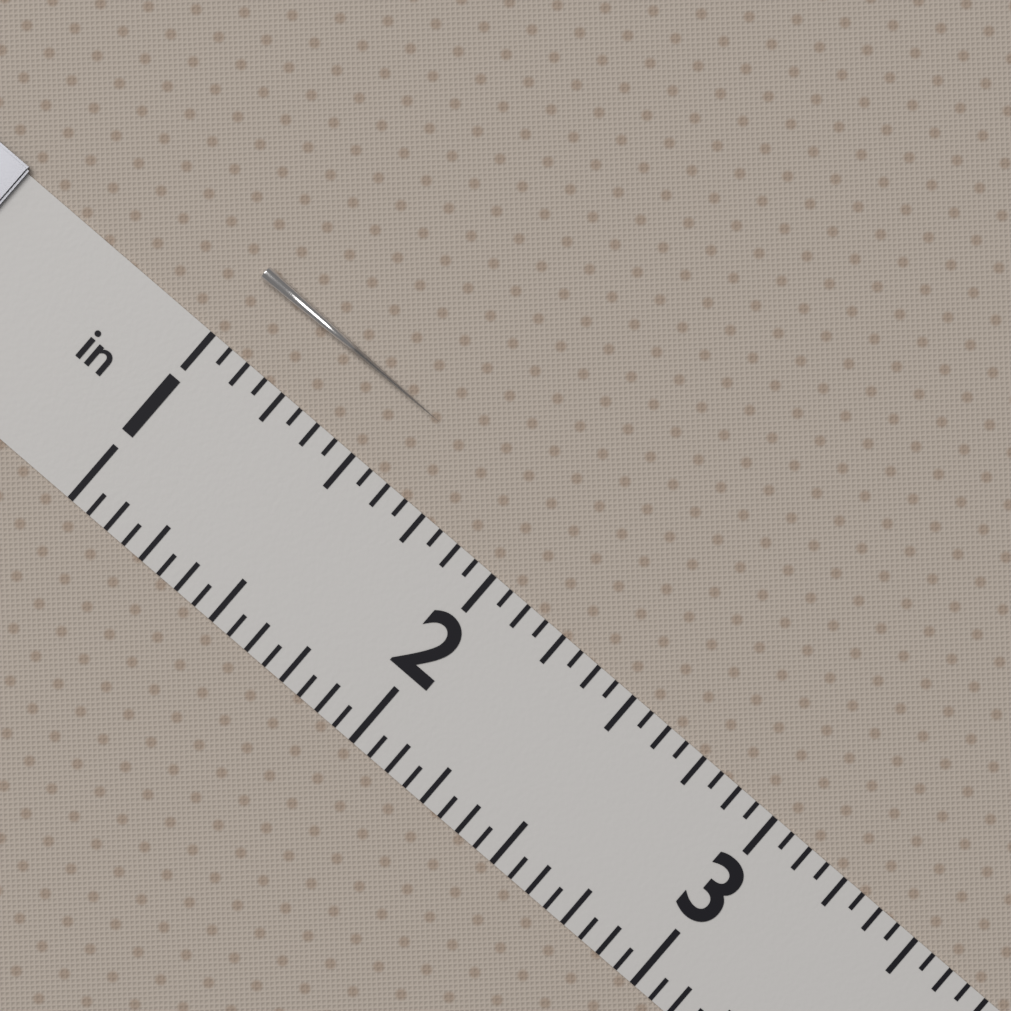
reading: 1.6250 in
